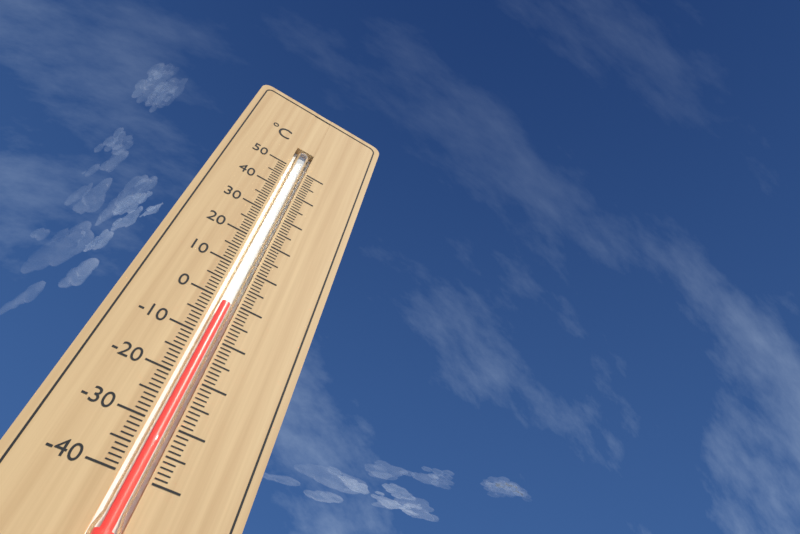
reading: -1 °C
